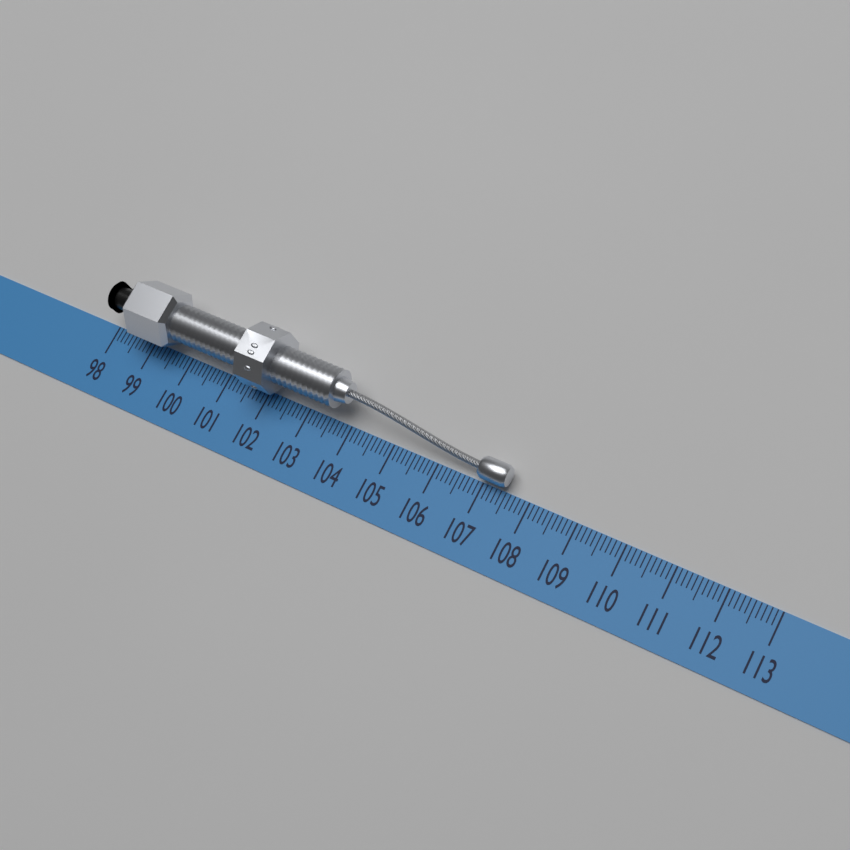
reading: 107.5 (no unit)
